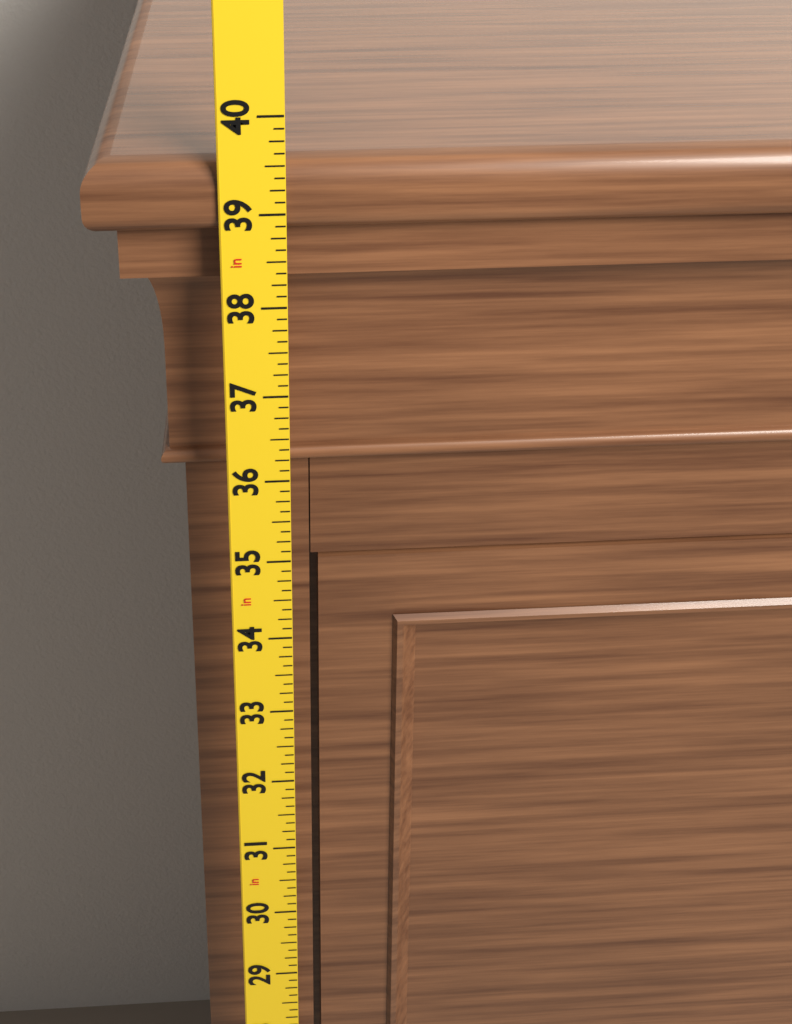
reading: 39.500 in
